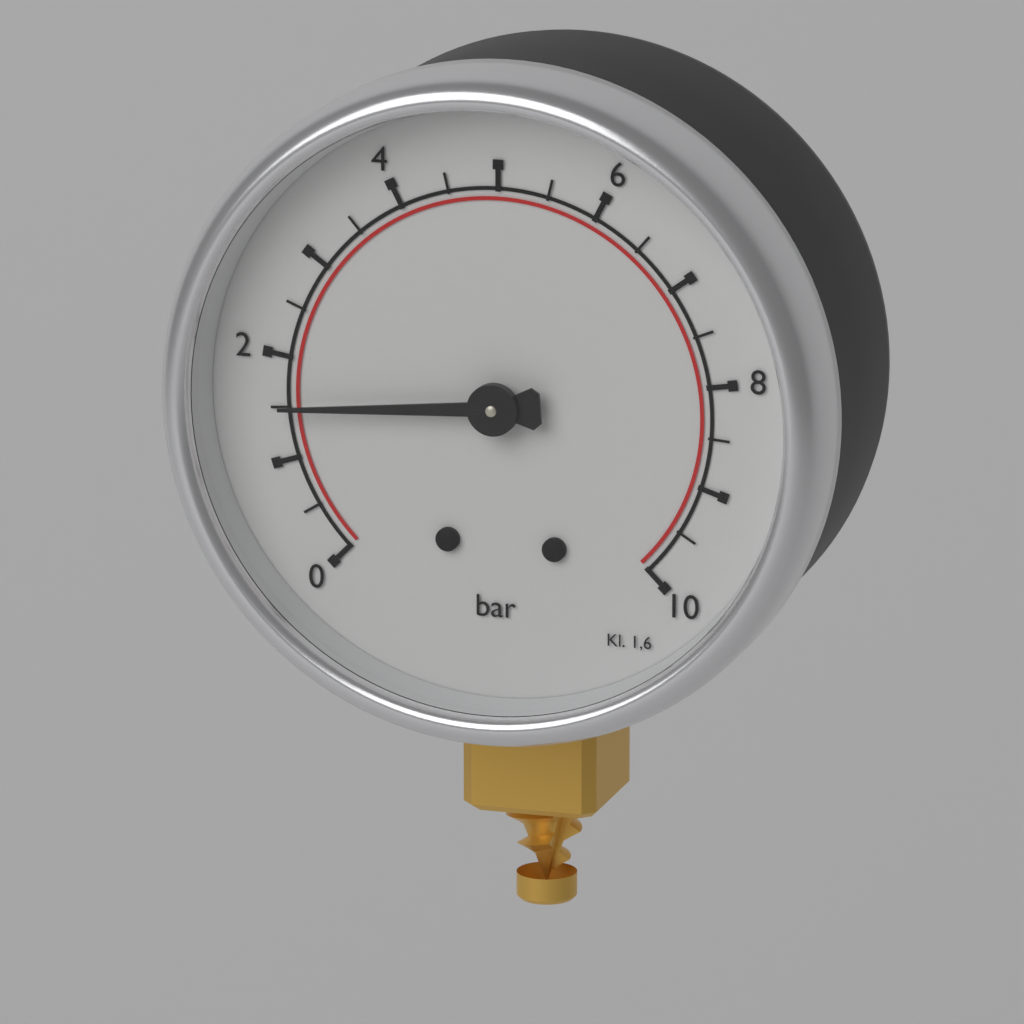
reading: 1.5 bar
